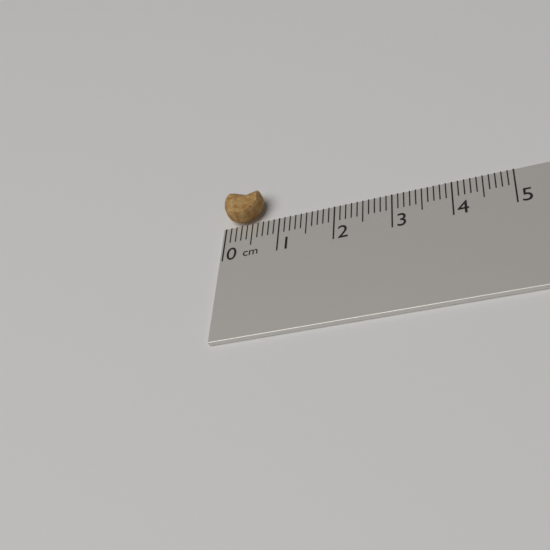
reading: 0.7 cm
